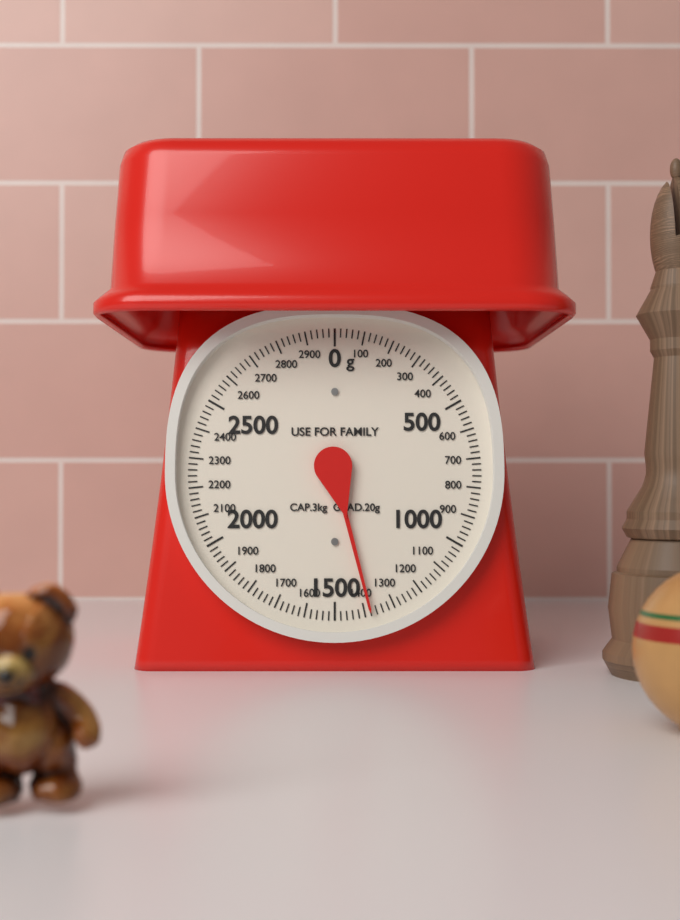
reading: 1380 g
